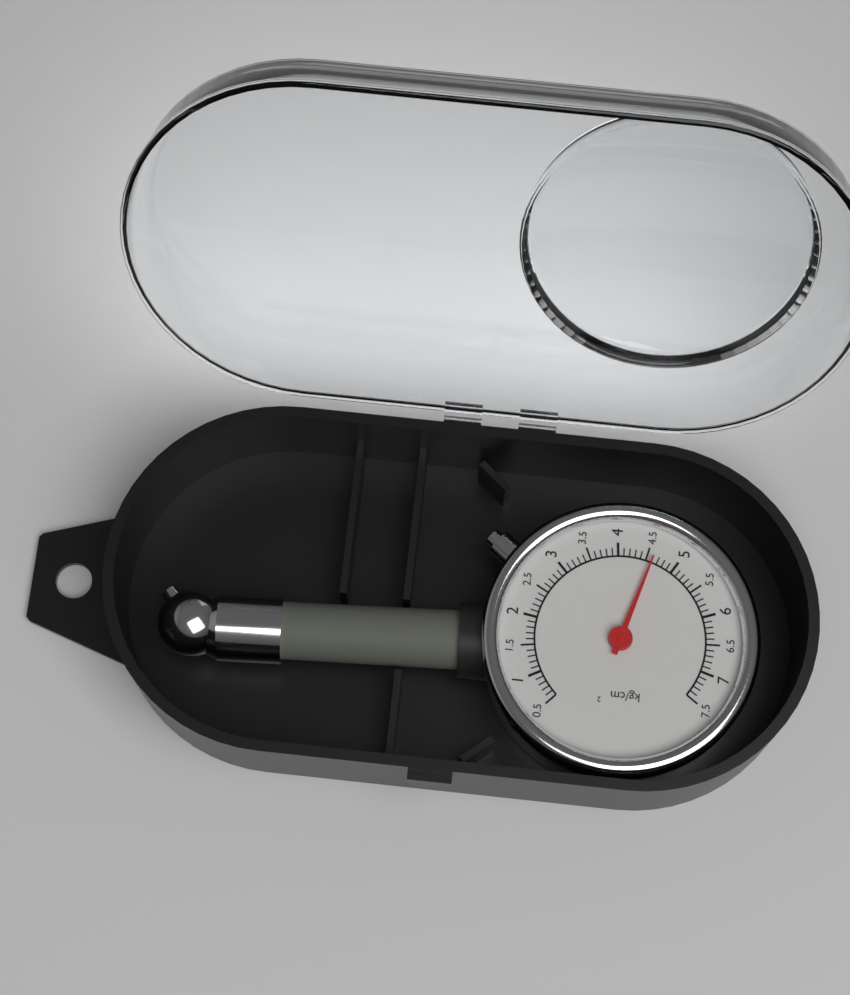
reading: 4.6 kg/cm²
